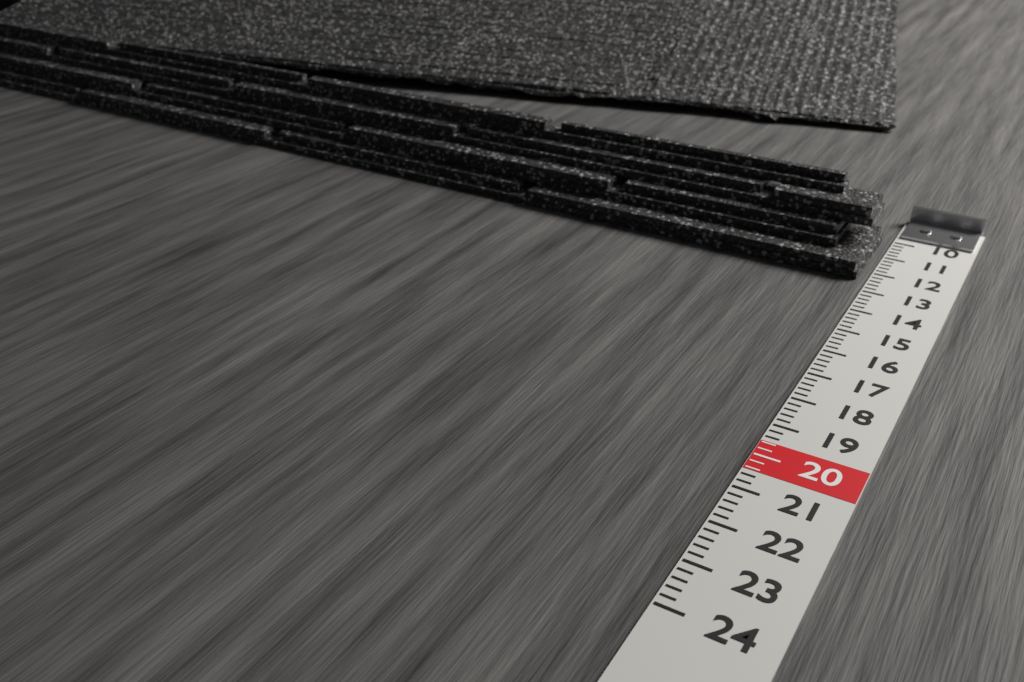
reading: 12.4 (no unit)
